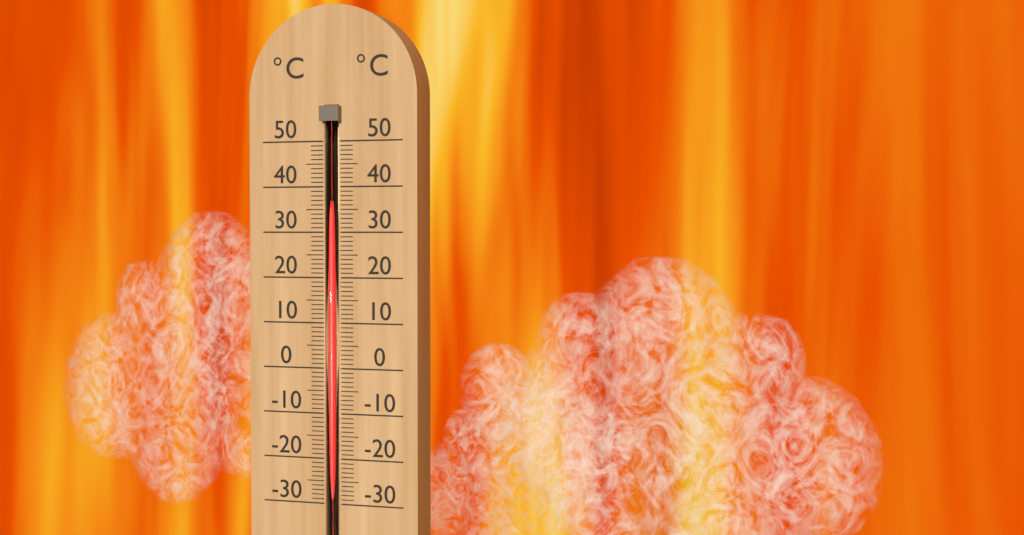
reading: 35 °C
